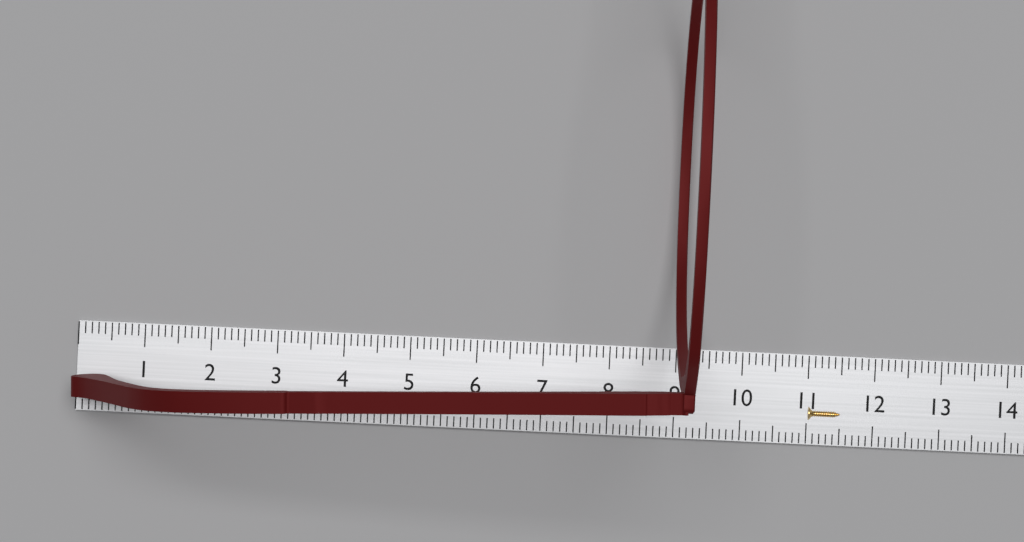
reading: 9.1 cm
